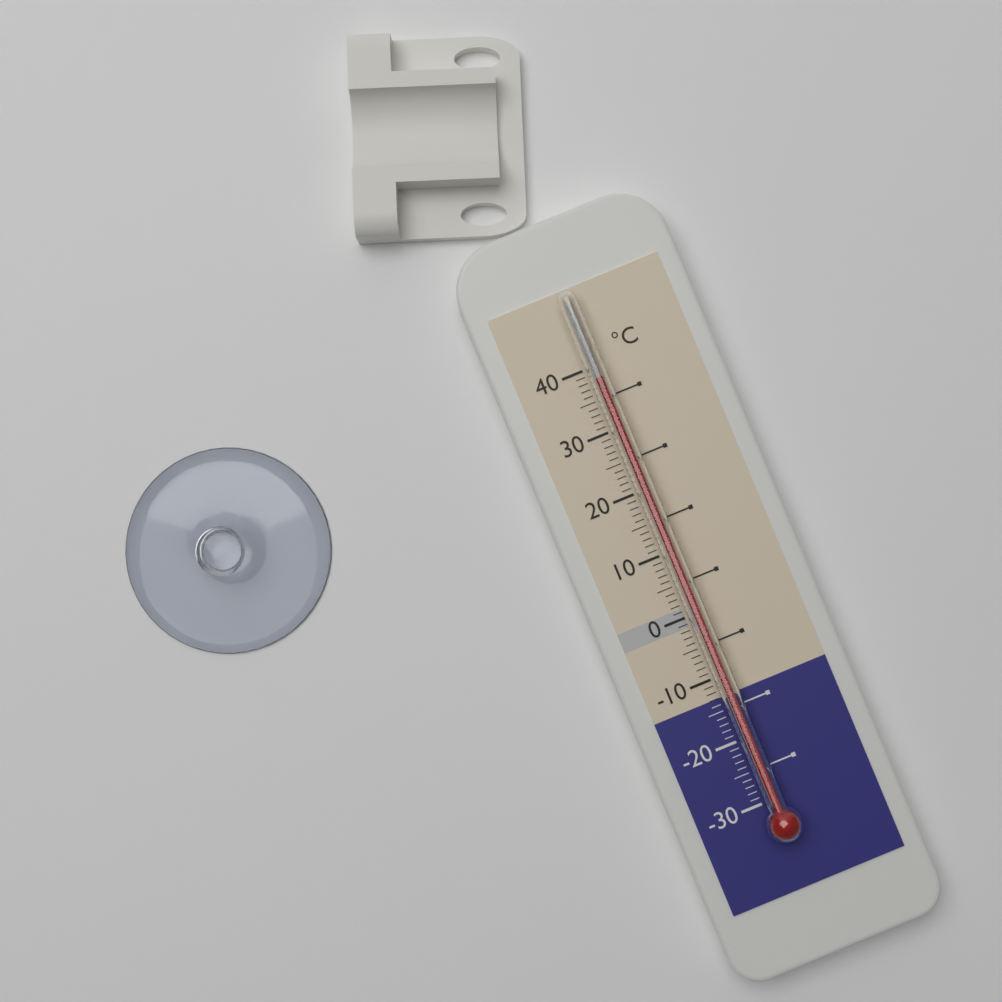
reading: 38 °C
